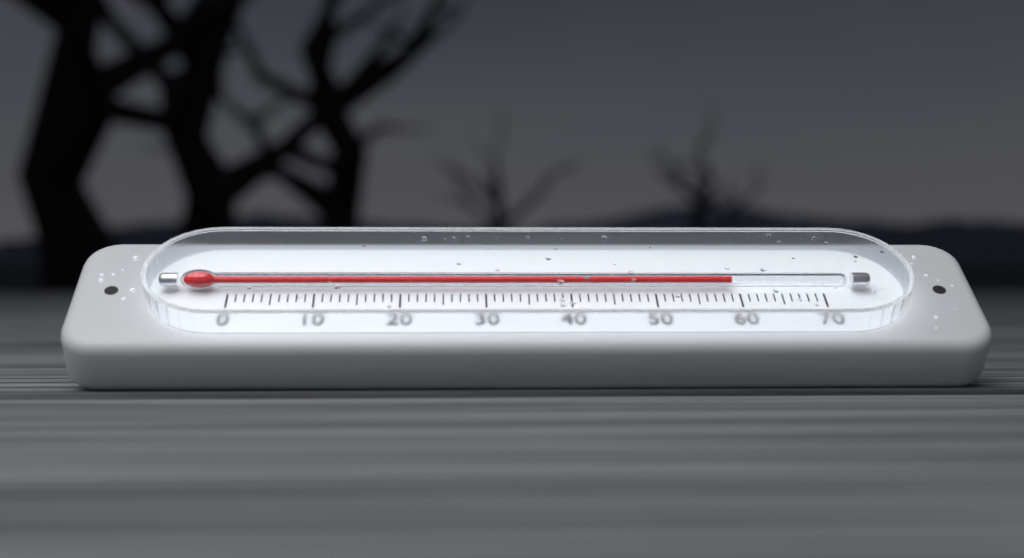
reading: 59 (no unit)
